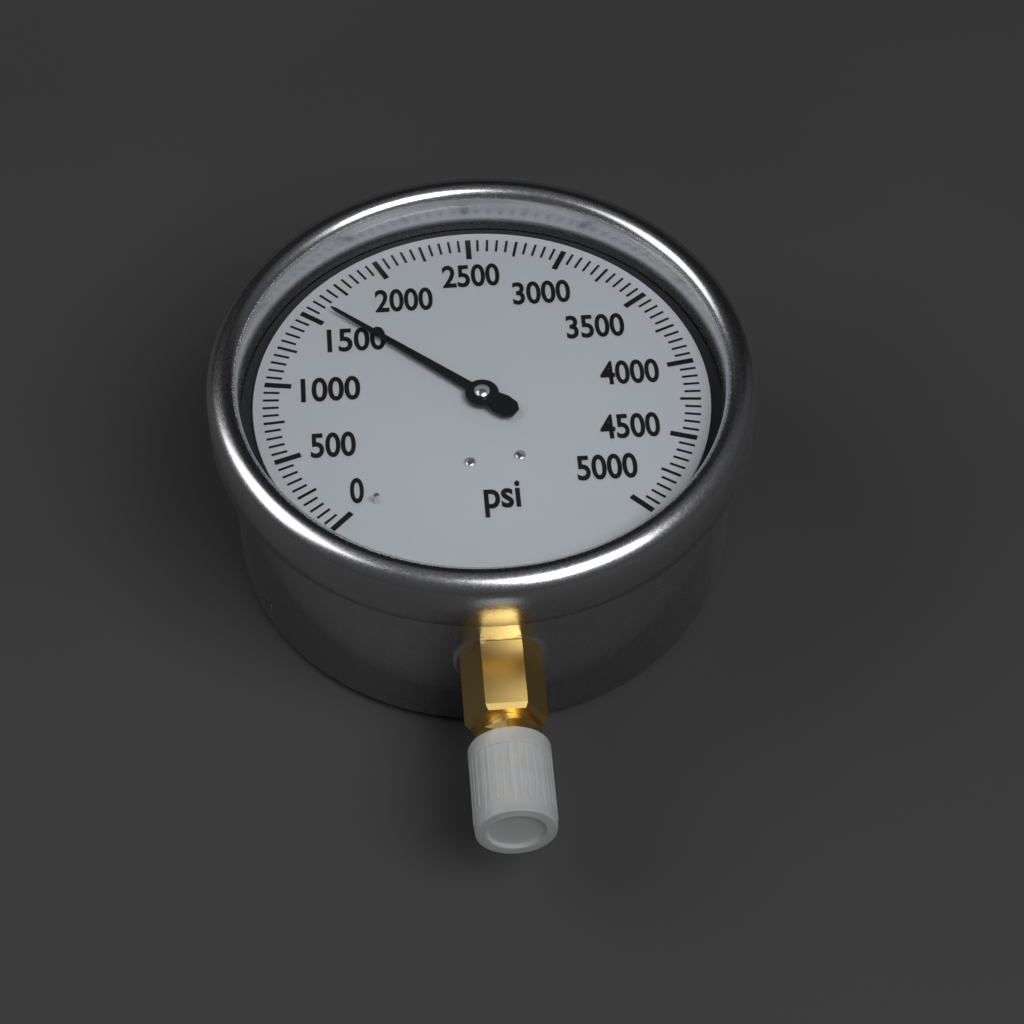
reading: 1600 psi
